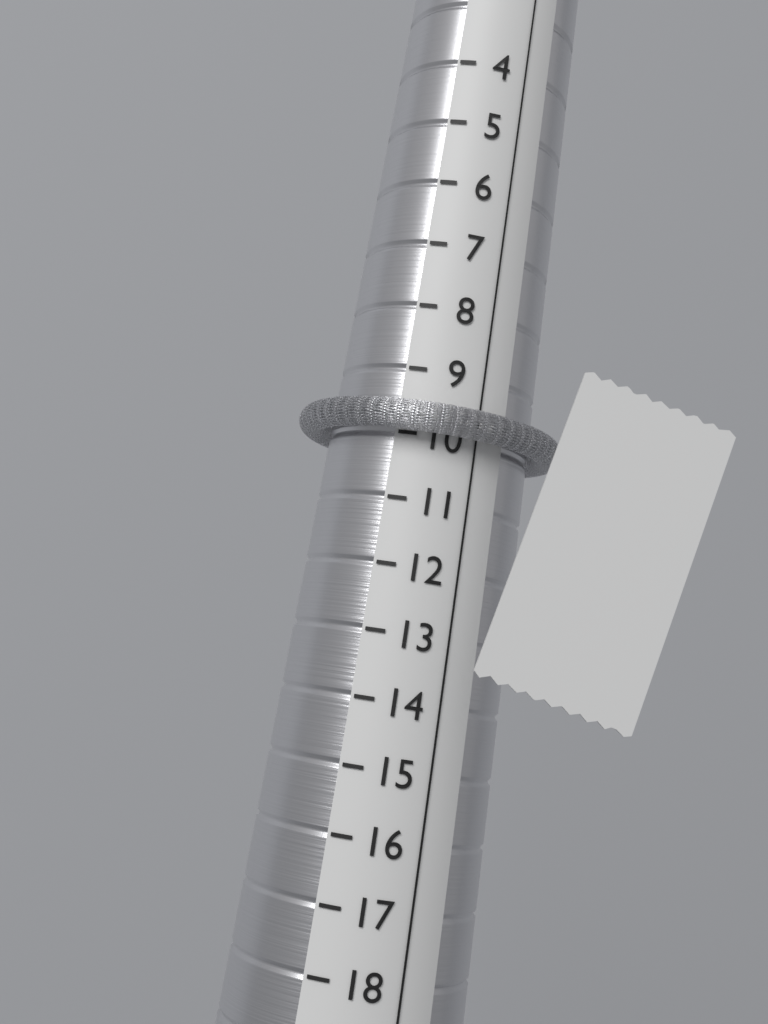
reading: 10 (no unit)
